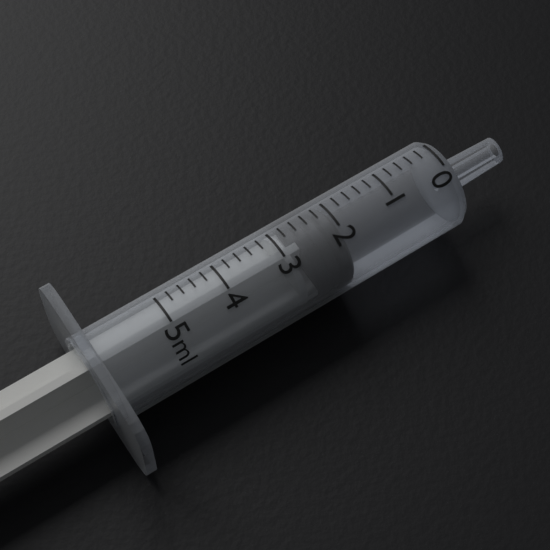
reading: 2.0 ml
